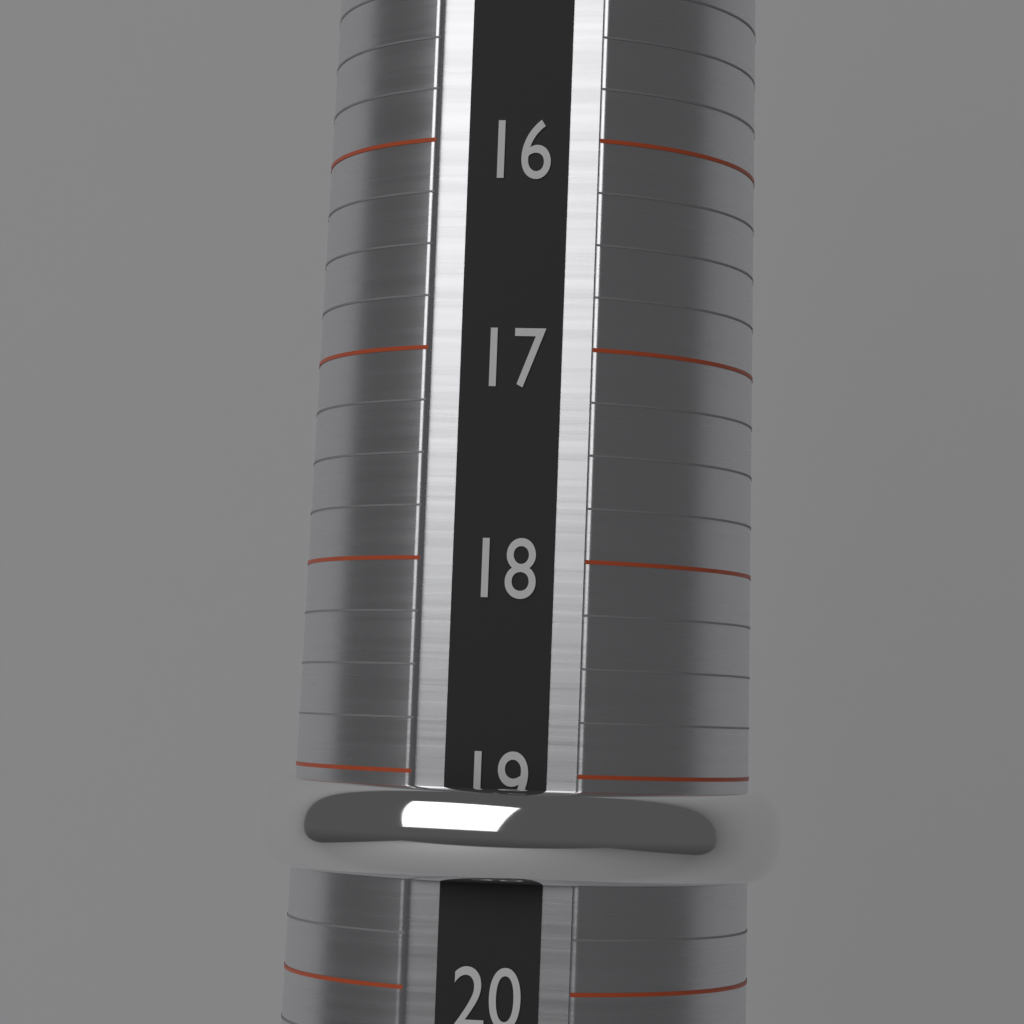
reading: 19.50 (no unit)
